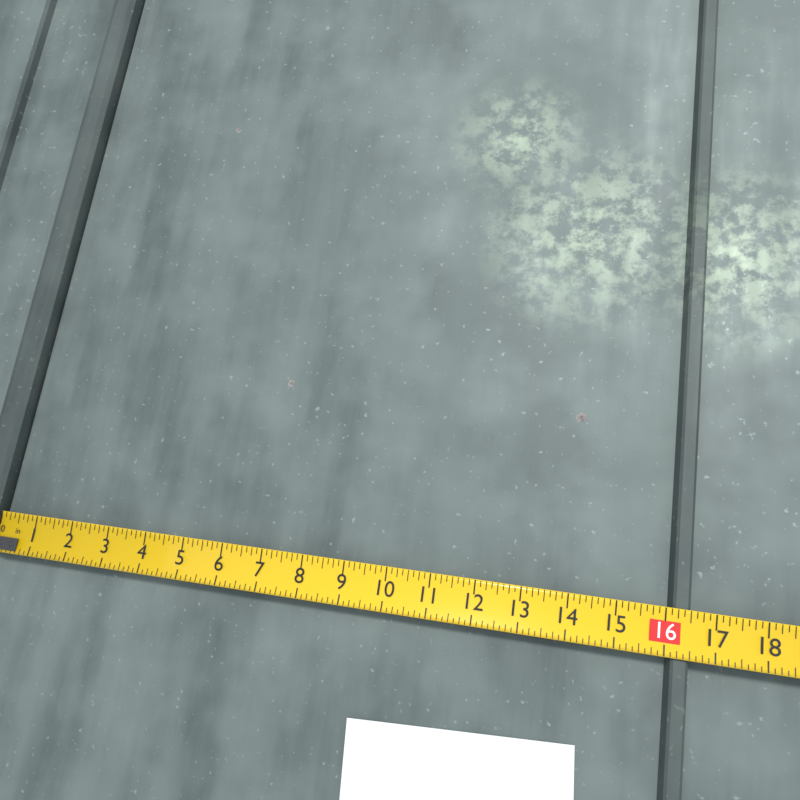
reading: 16.500 in
